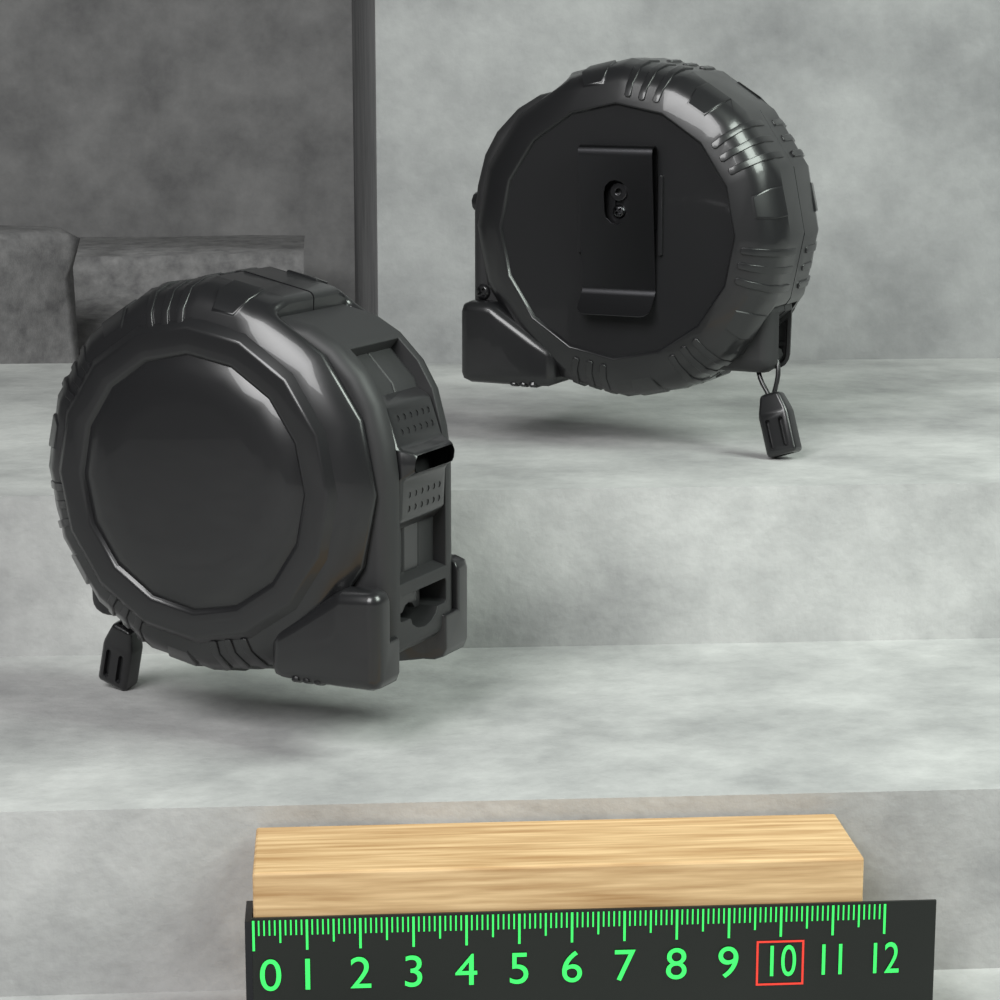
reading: 11.6 (no unit)
